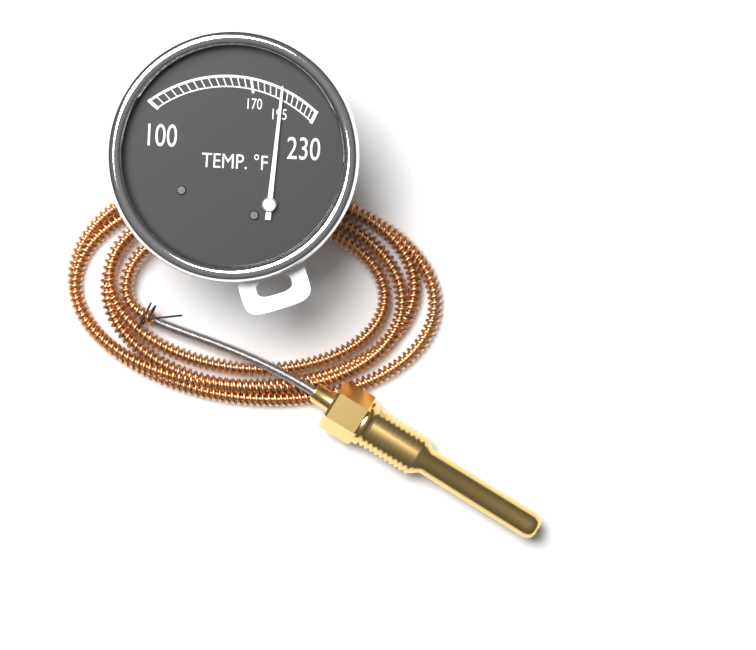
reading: 195 °F
